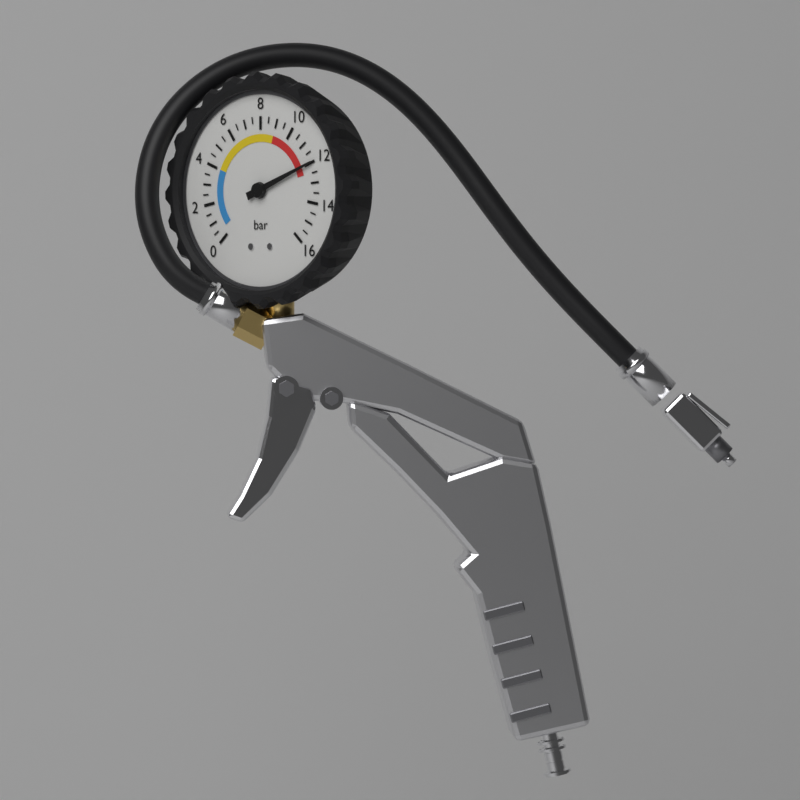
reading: 12.0 bar
